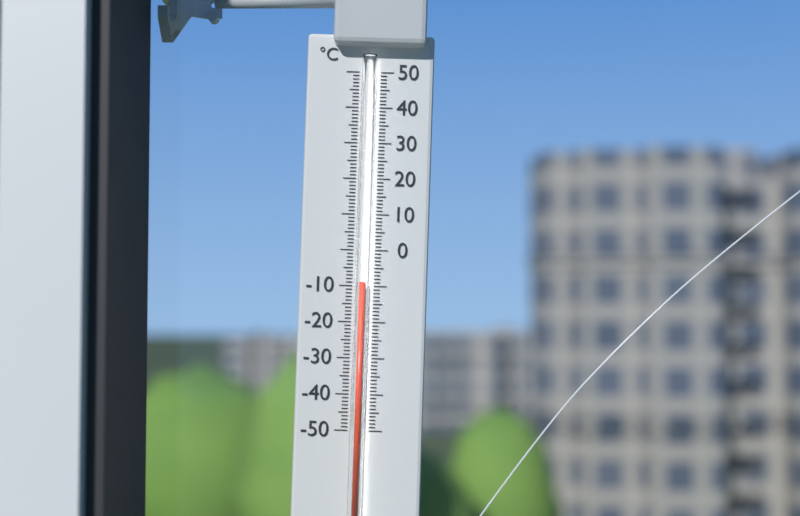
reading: -9 °C
